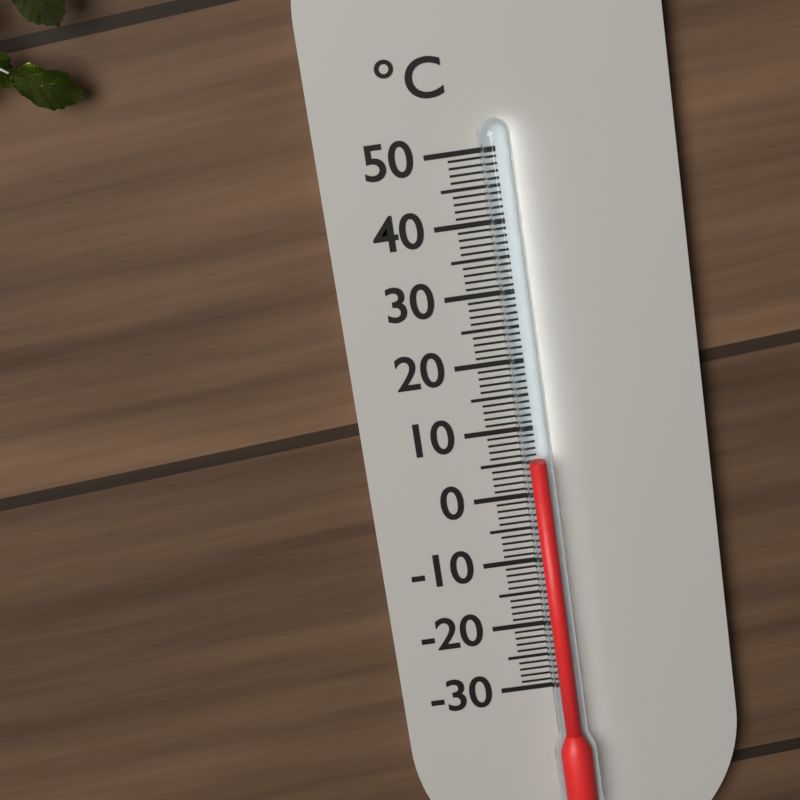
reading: 6 °C
